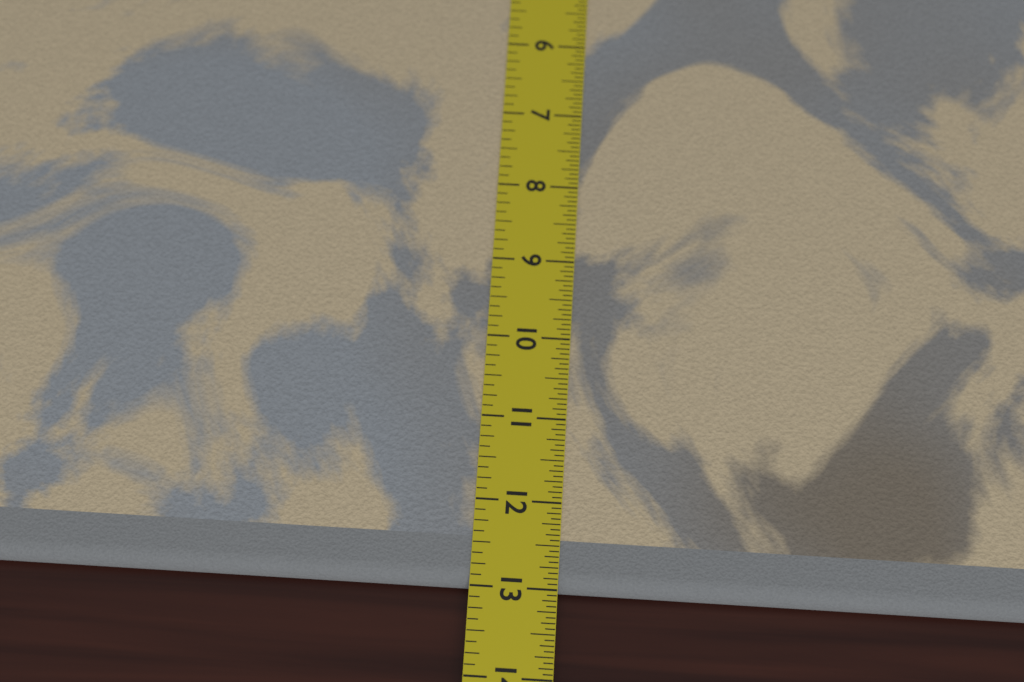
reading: 13.0000 in
